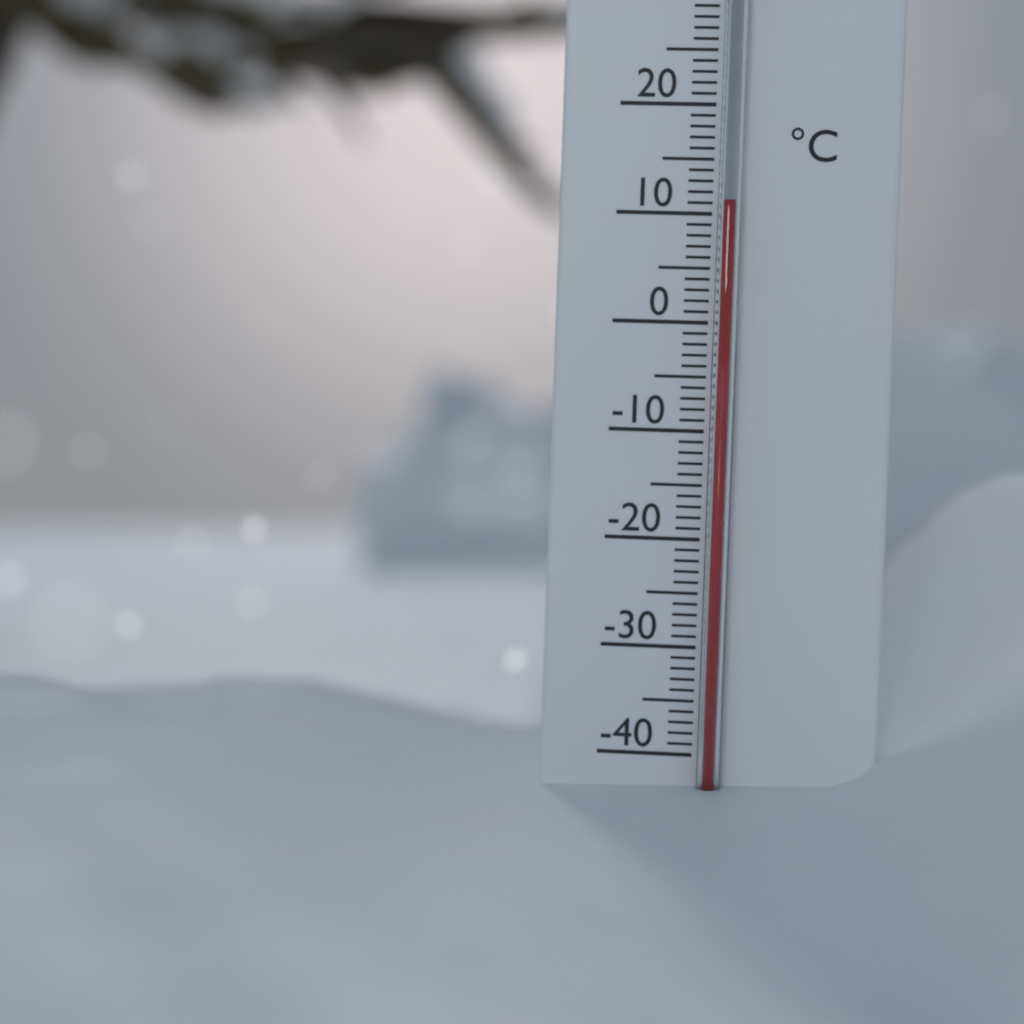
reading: 11 °C
